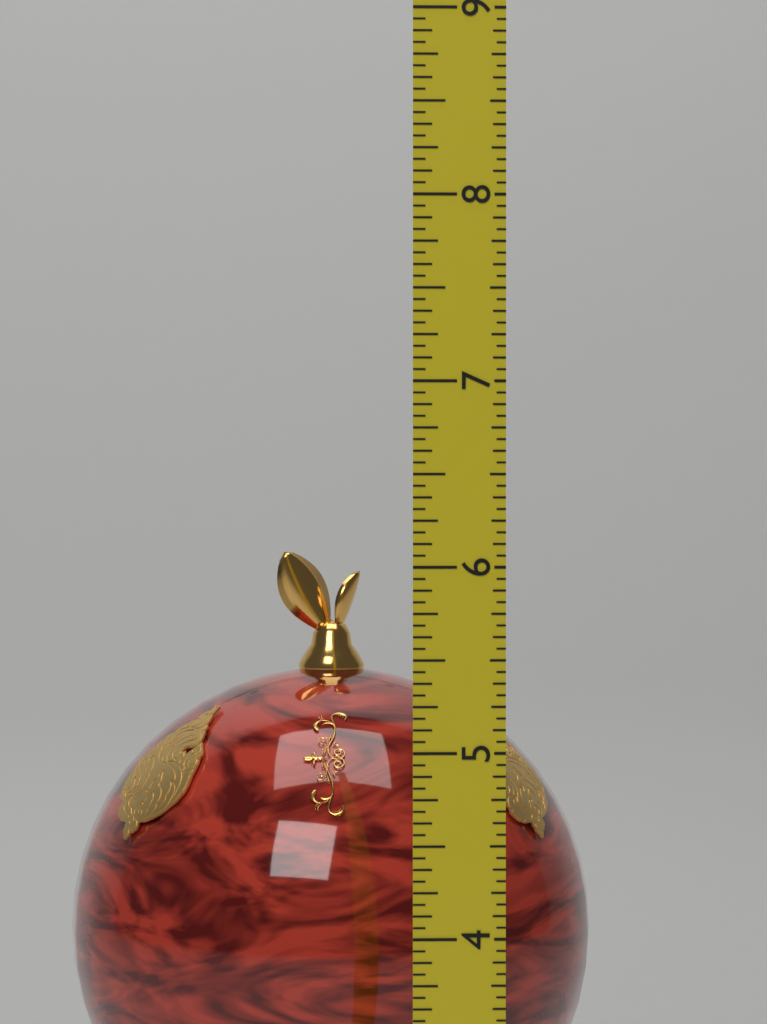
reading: 6.0000 (no unit)
